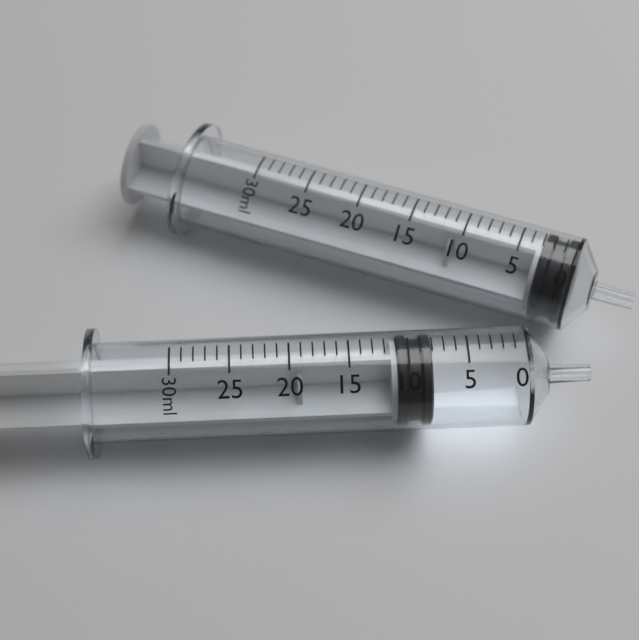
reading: 8 ml
